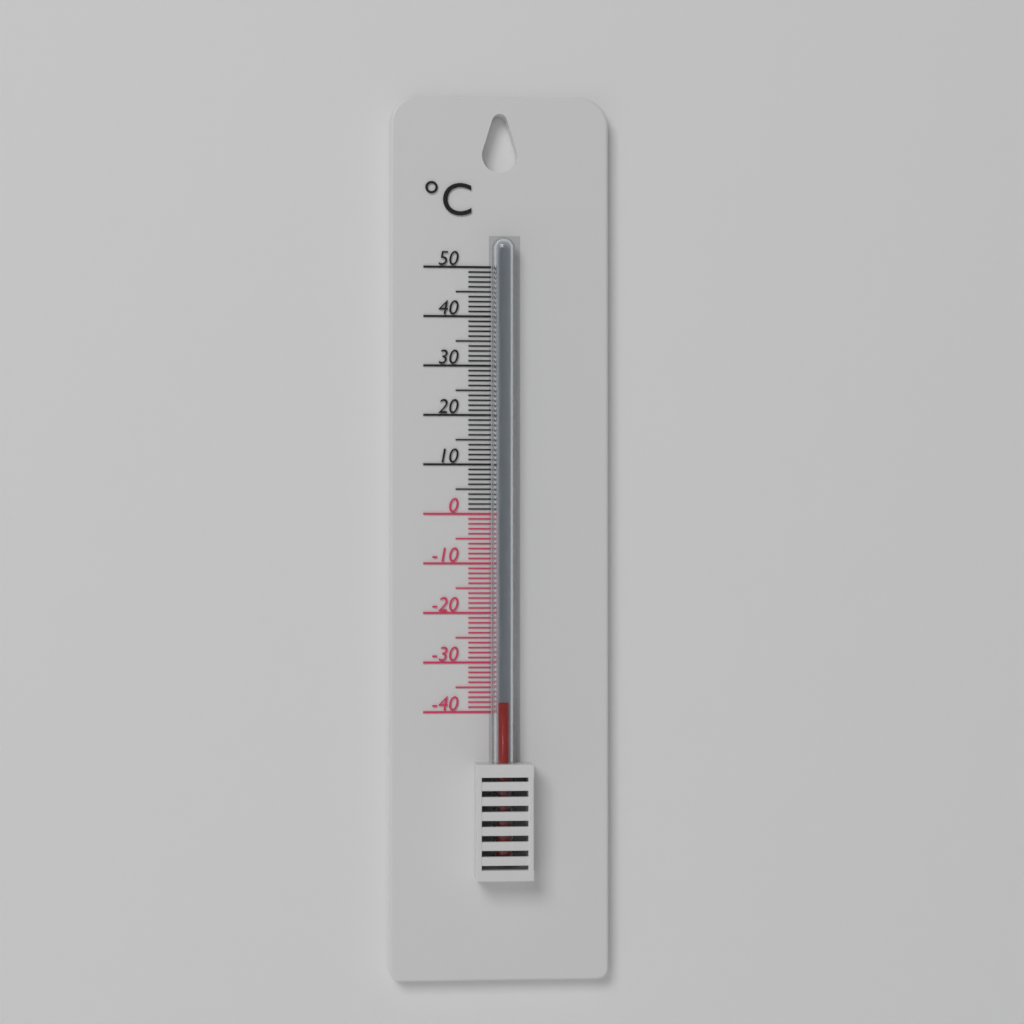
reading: -38 °C
